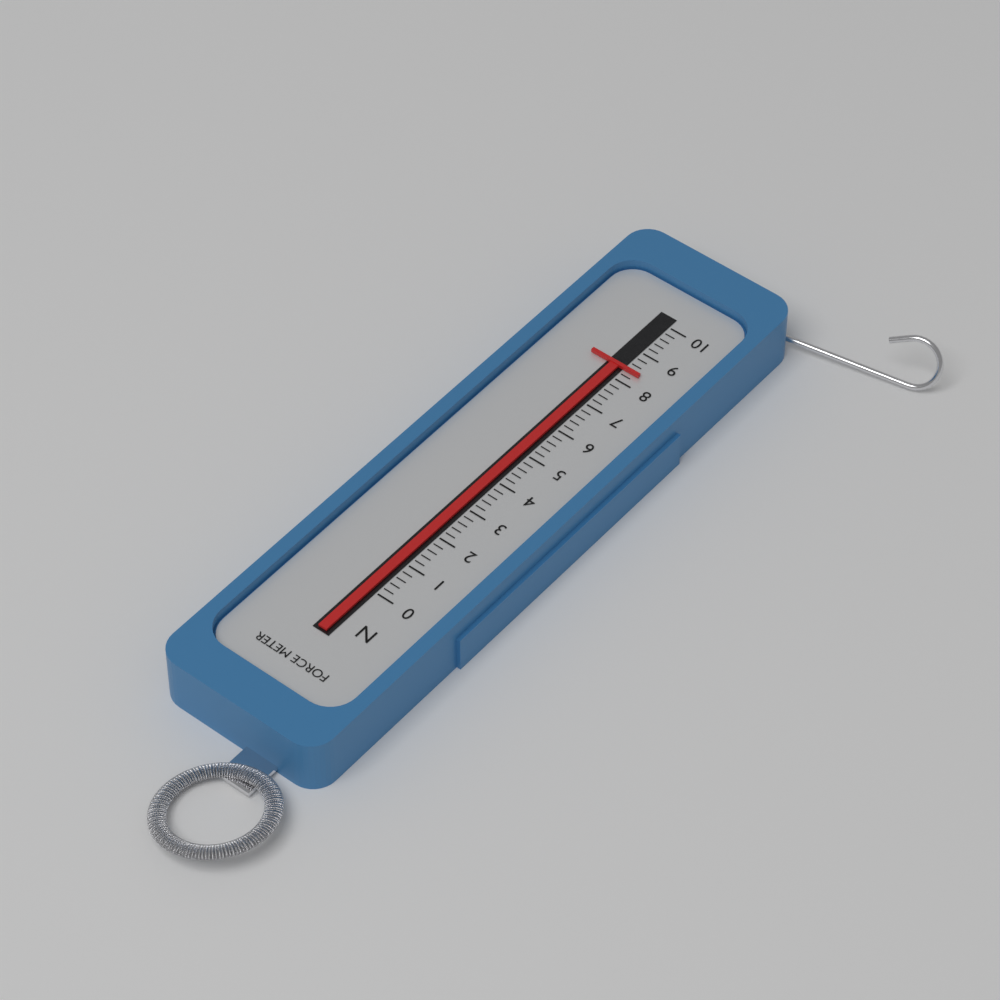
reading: 8.4 N
